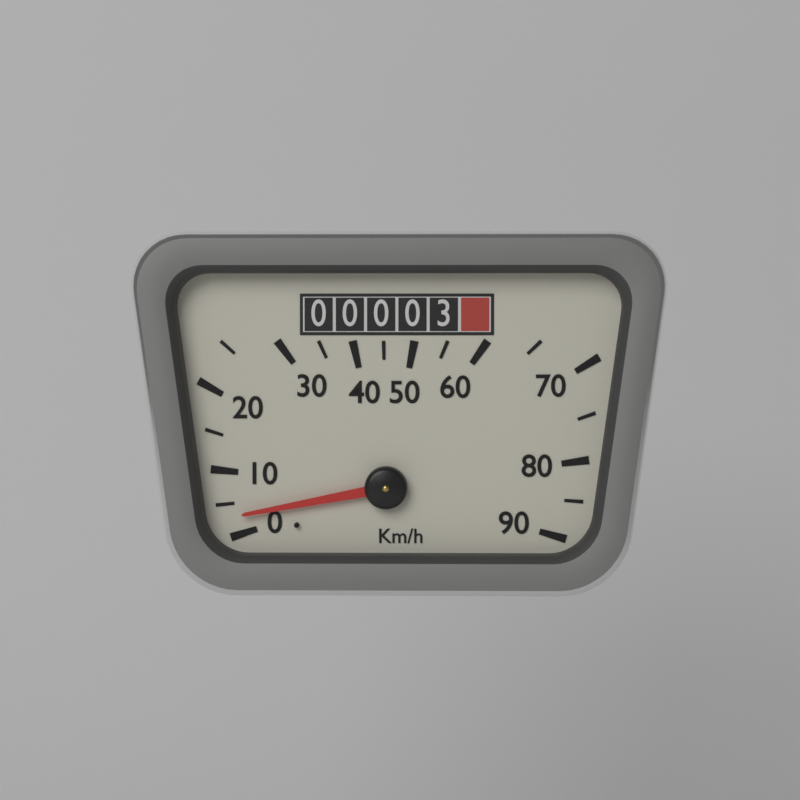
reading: 3 km/h
